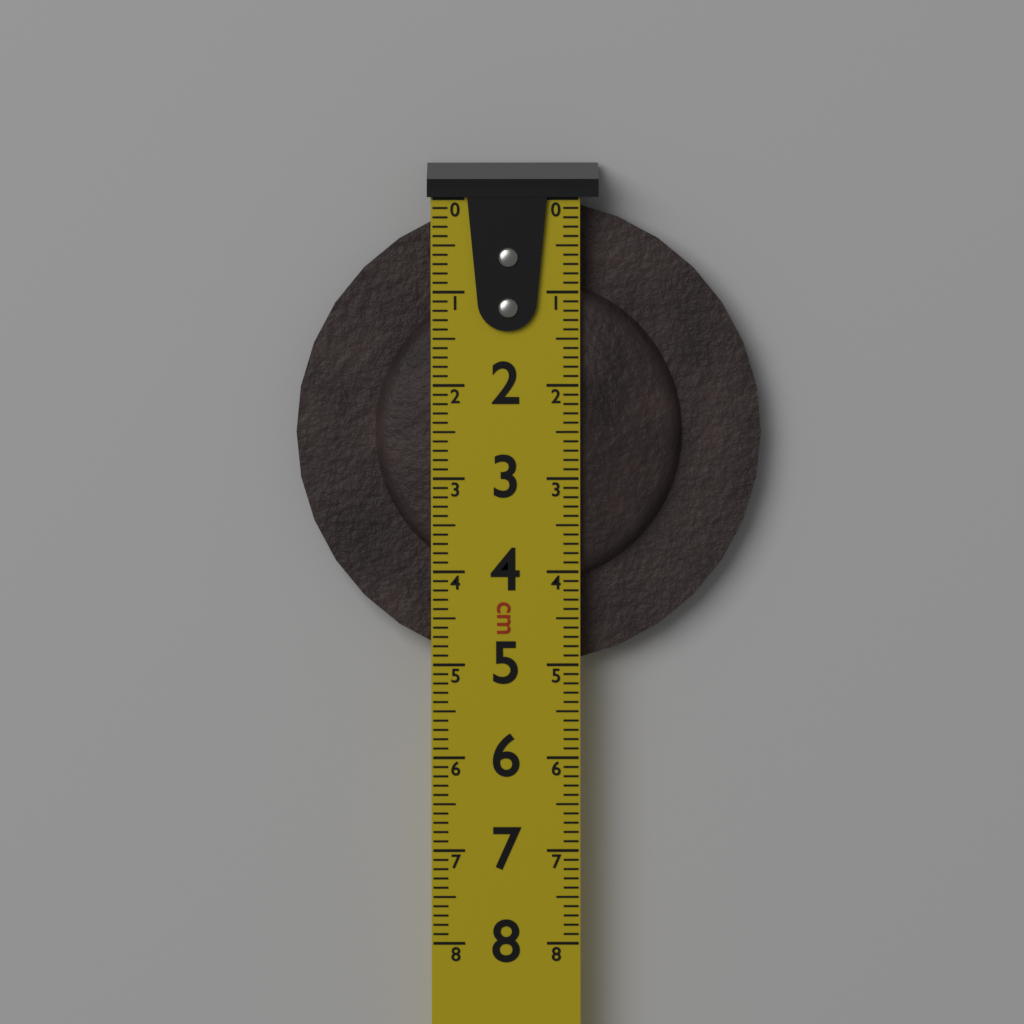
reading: 5.0 cm
